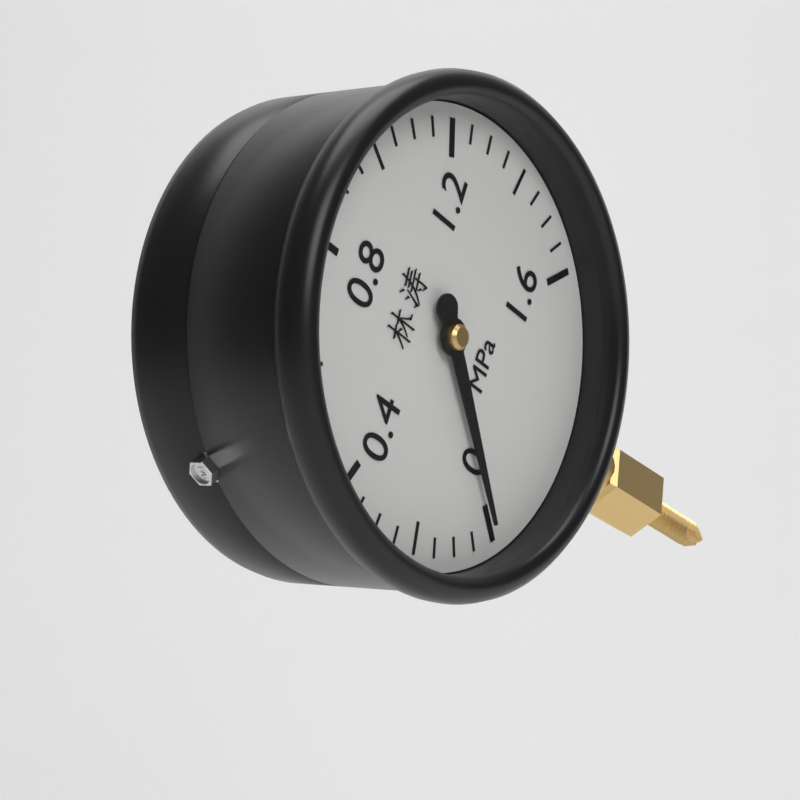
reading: 0.00 MPa
